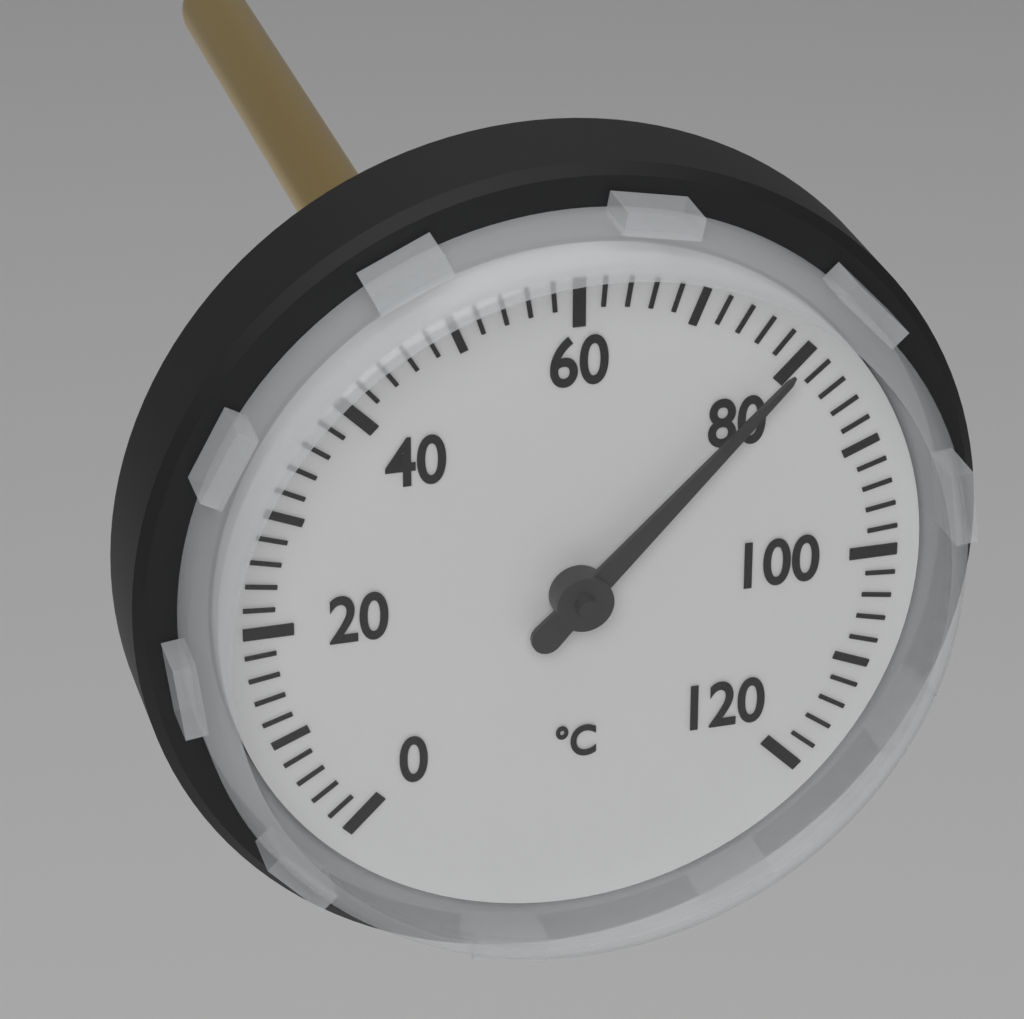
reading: 80 °C
